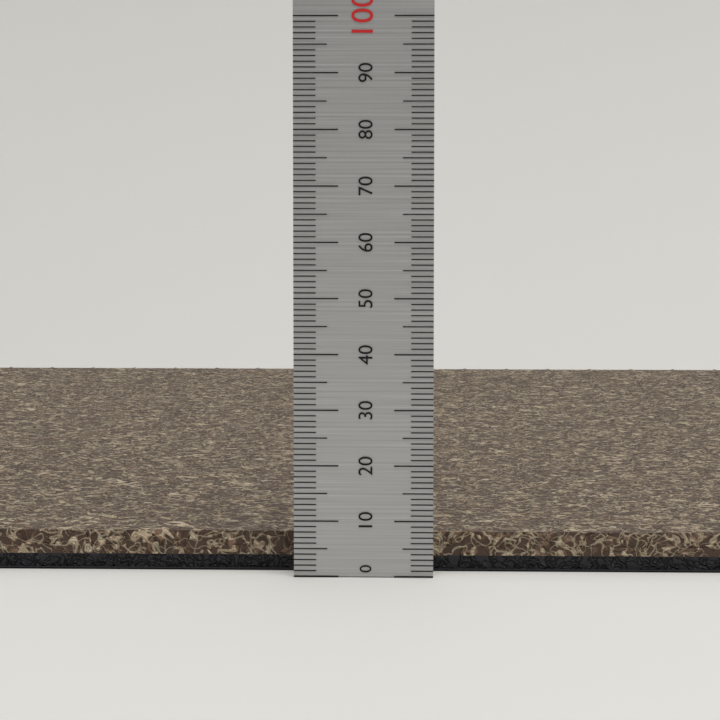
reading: 7 (no unit)
